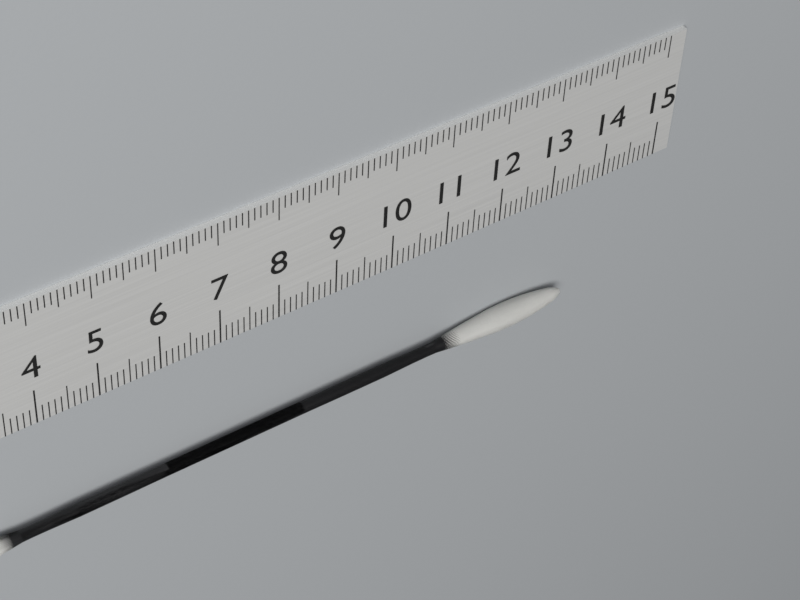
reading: 13.3 cm
